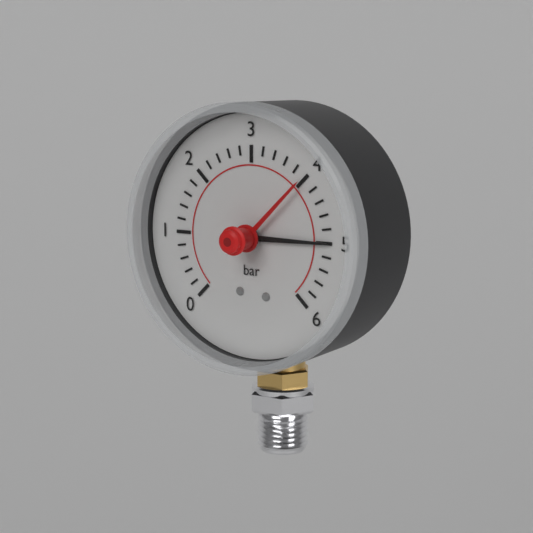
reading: 5.0 bar
